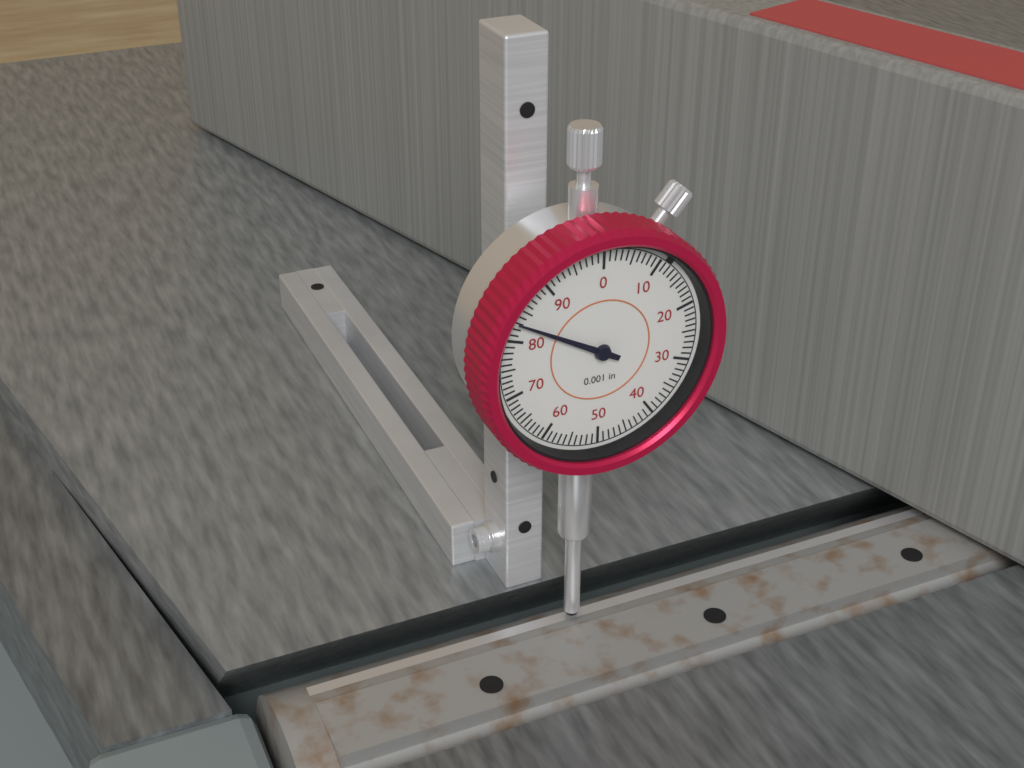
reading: 0.083 in
